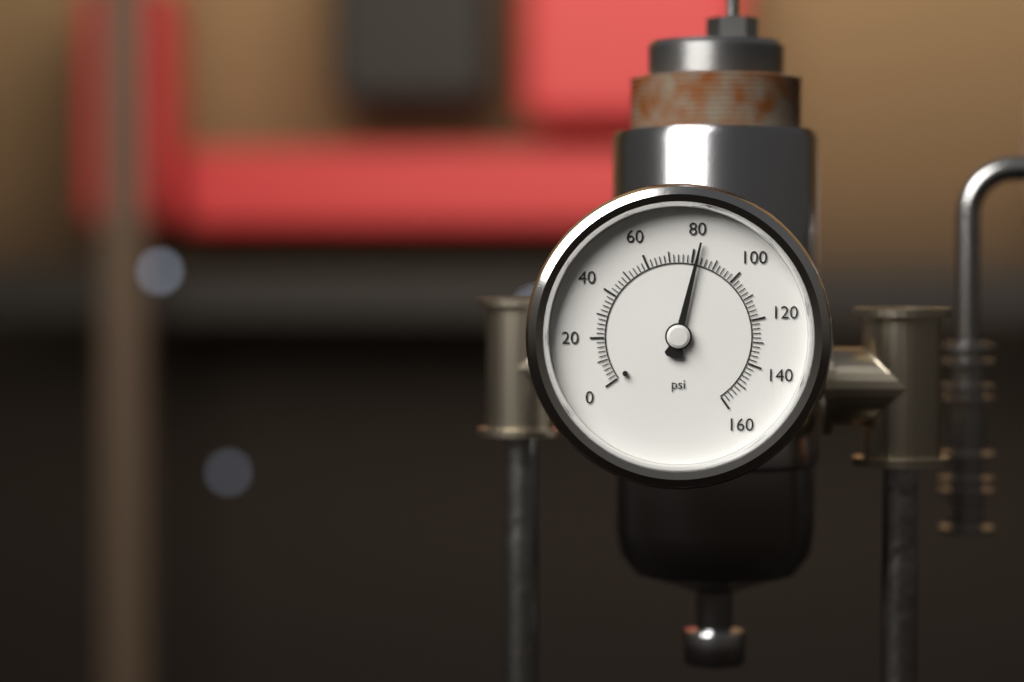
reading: 82 psi
